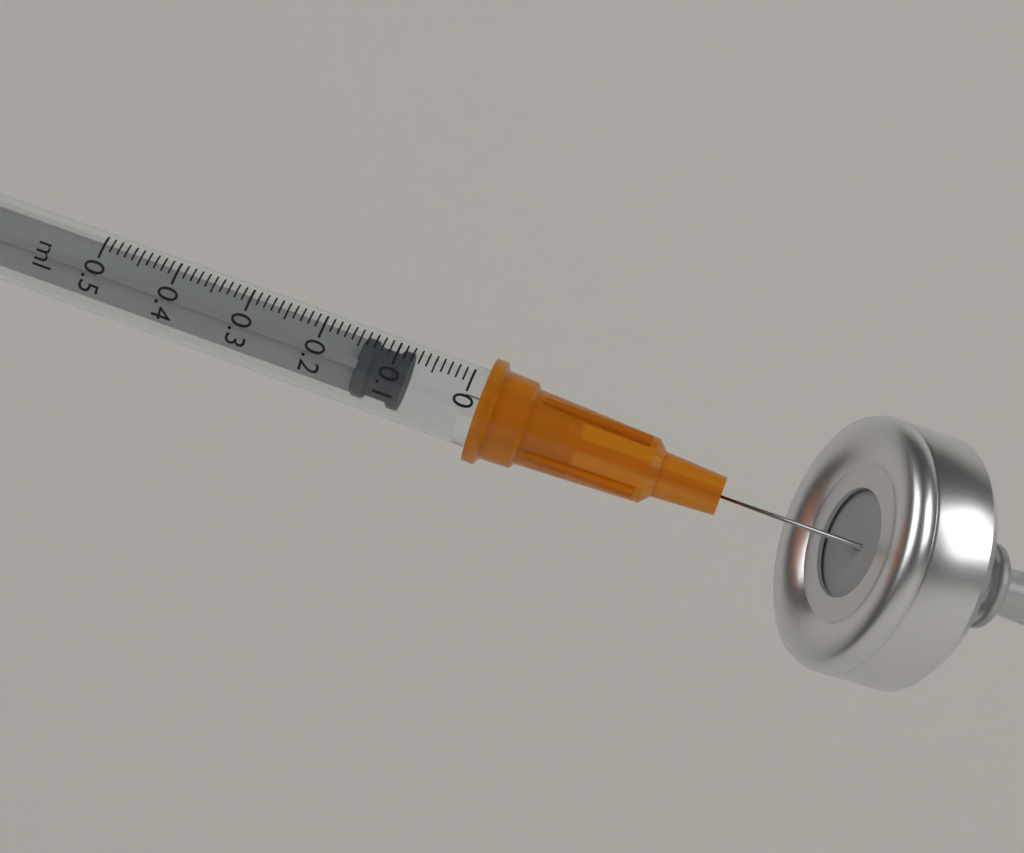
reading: 0.08 ml
